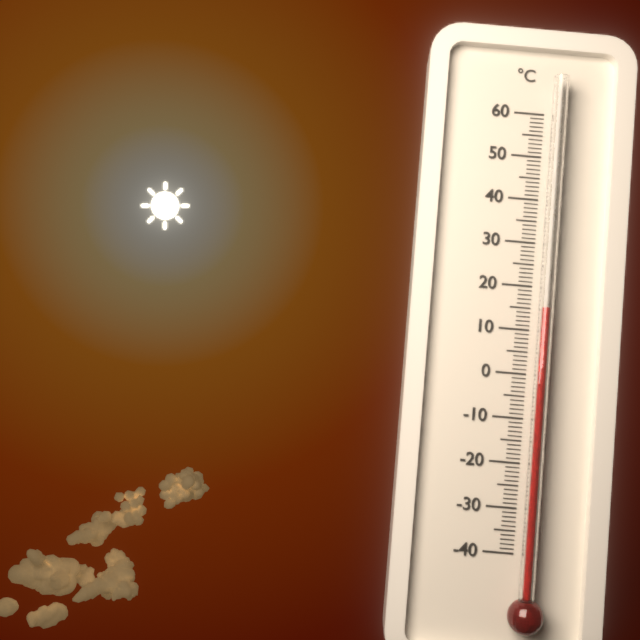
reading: 15 °C
